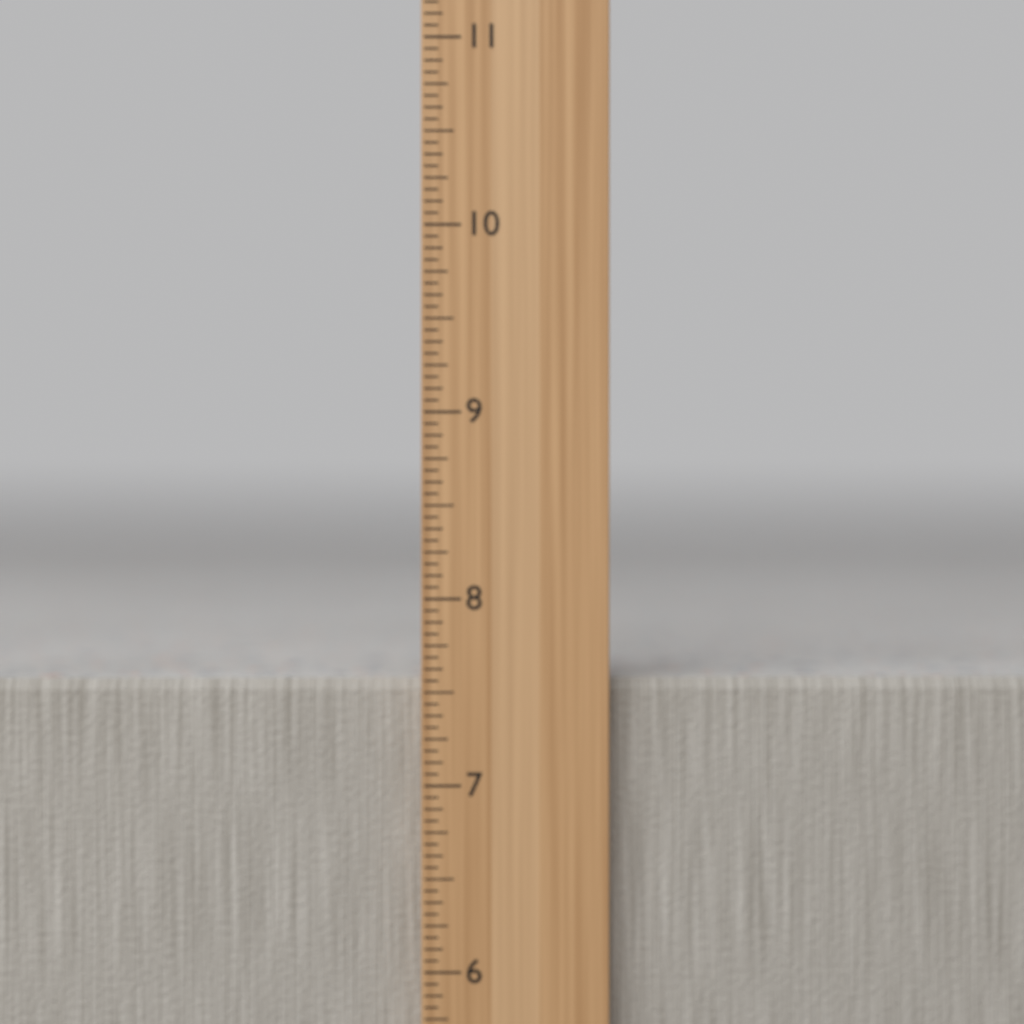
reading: 7.5625 in
